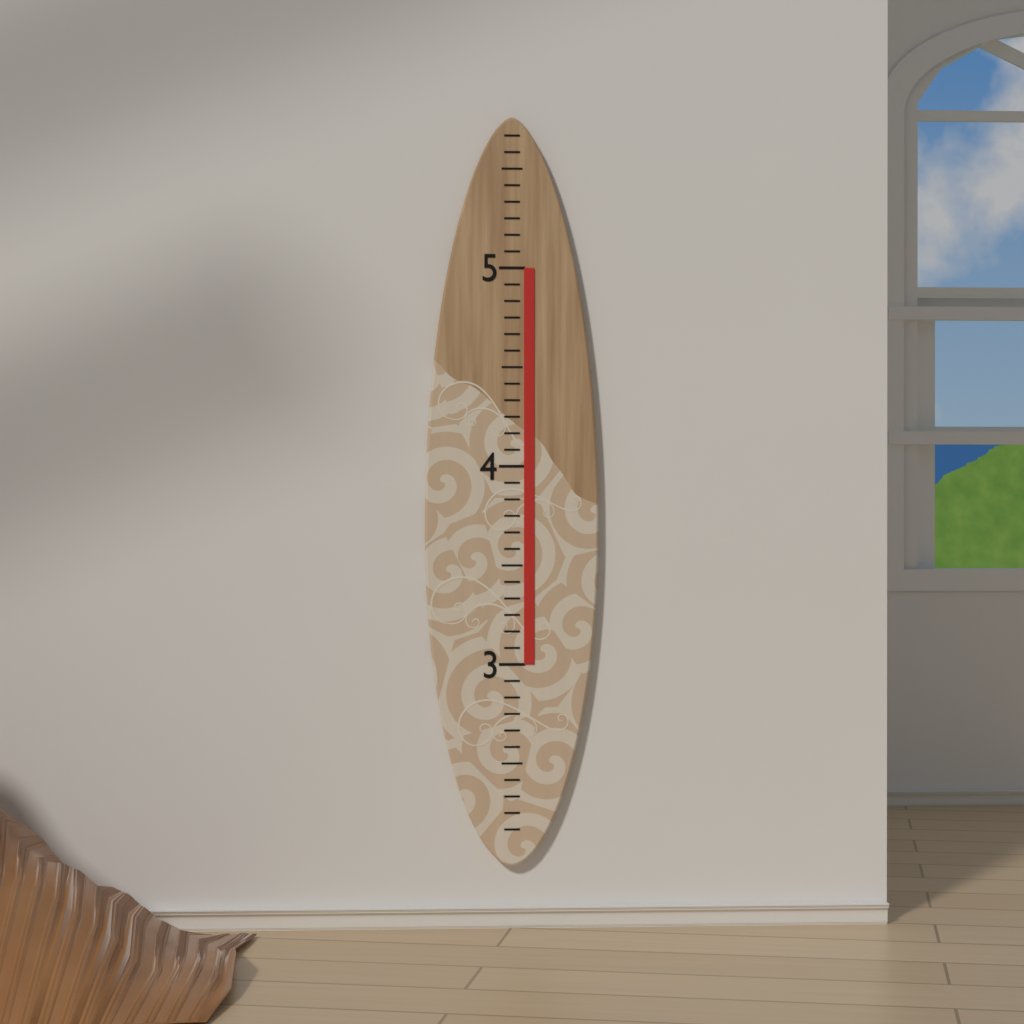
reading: 4.999999 (no unit)
